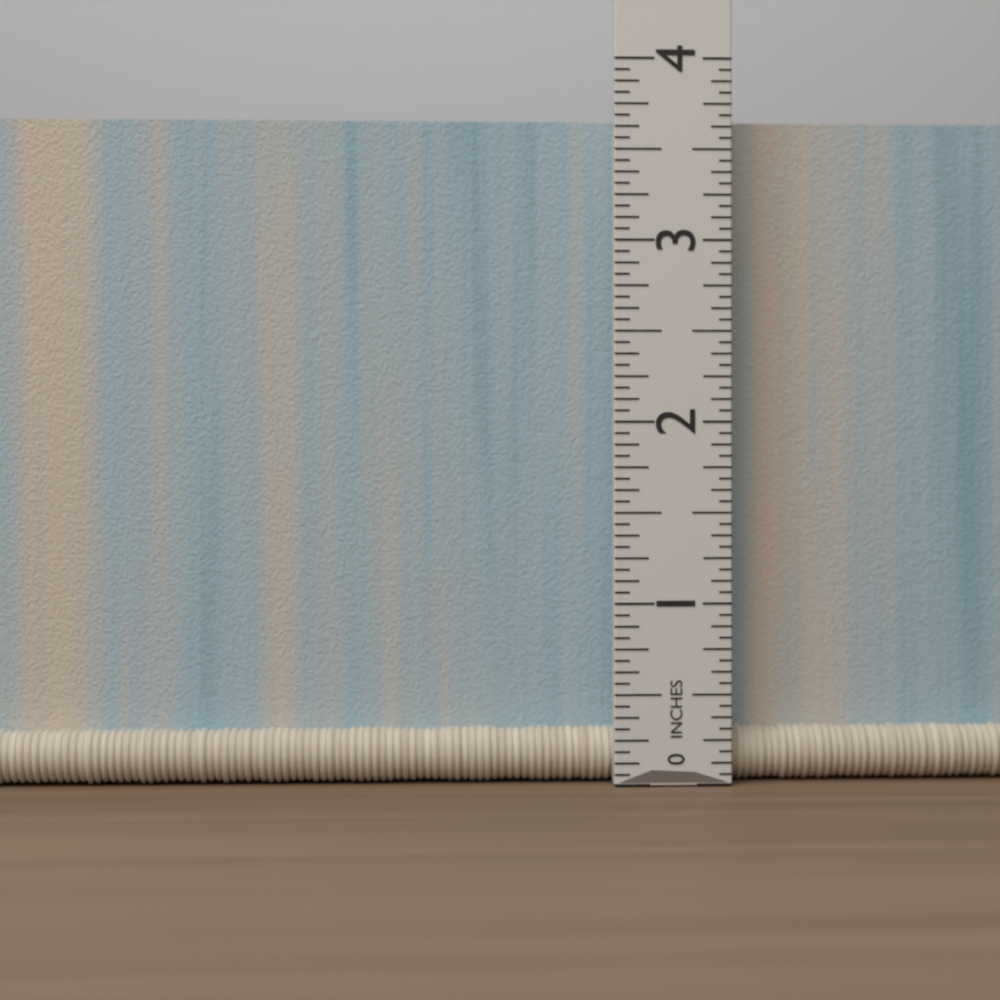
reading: 3.6875 in
